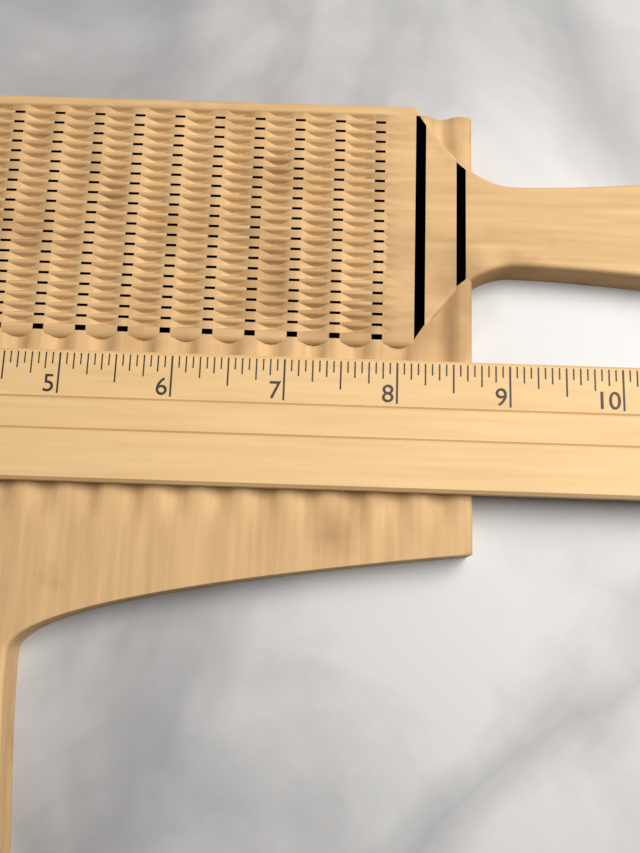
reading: 8.6875 (no unit)
